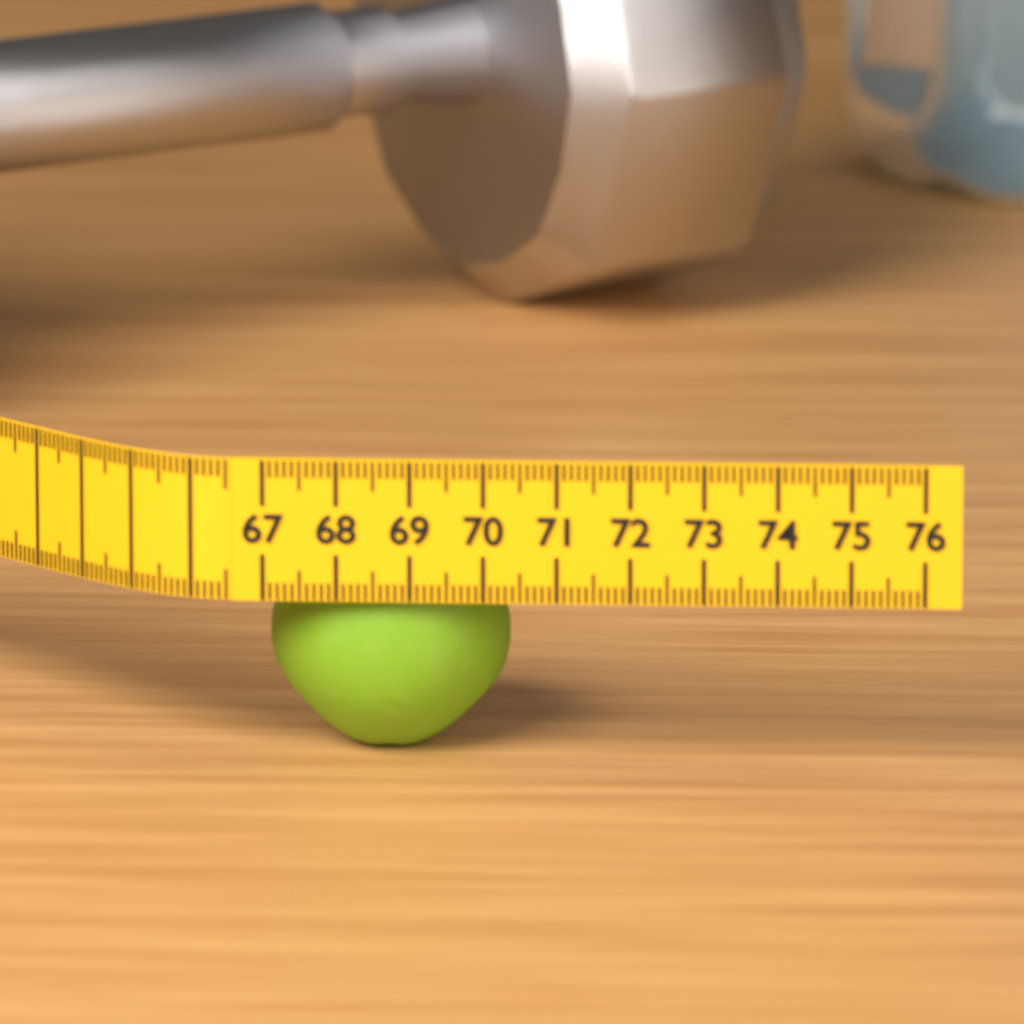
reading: 70.3 (no unit)
